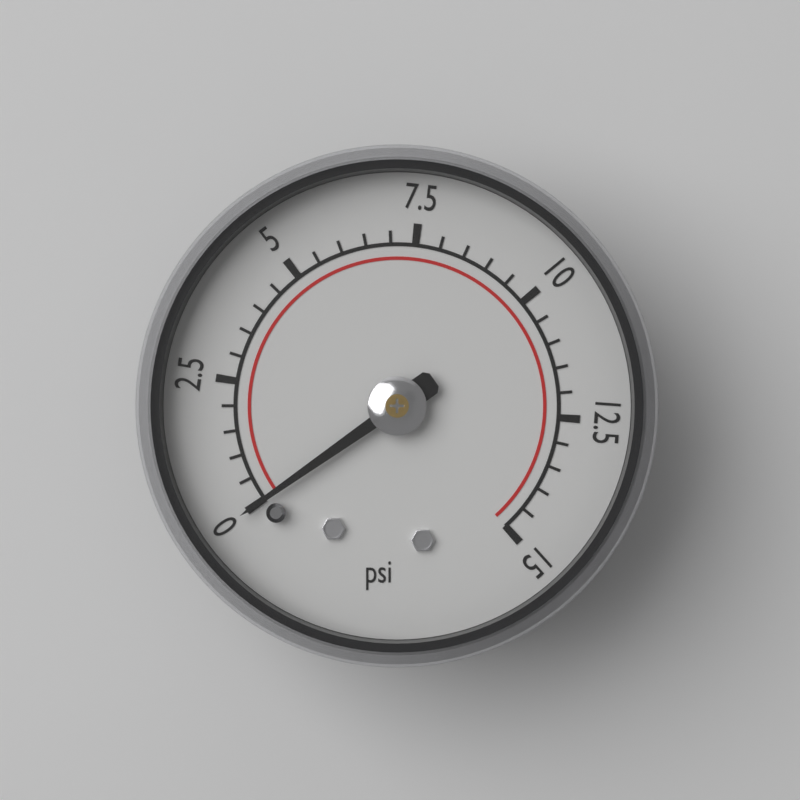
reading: 0.0 psi
